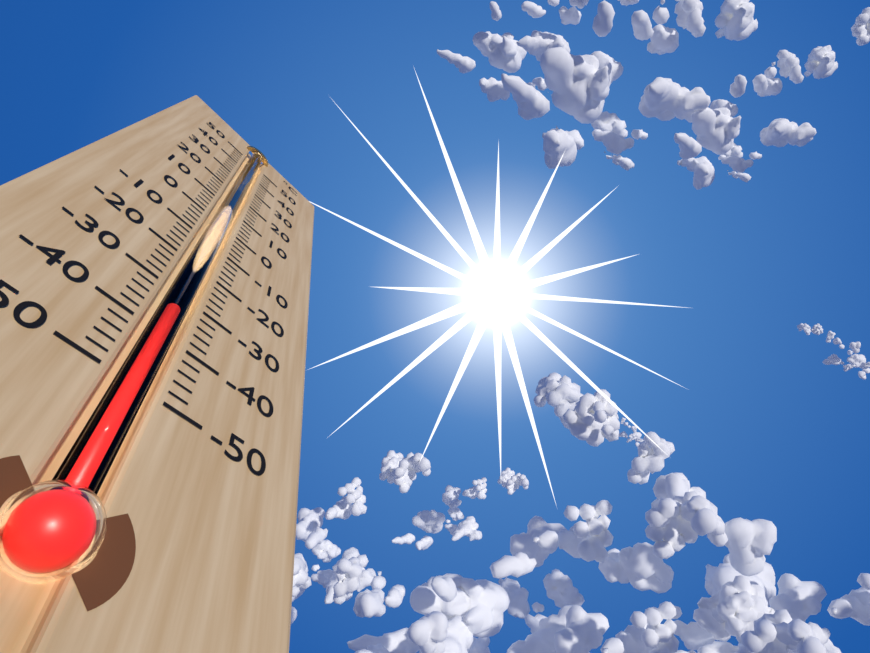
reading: -34 °C
